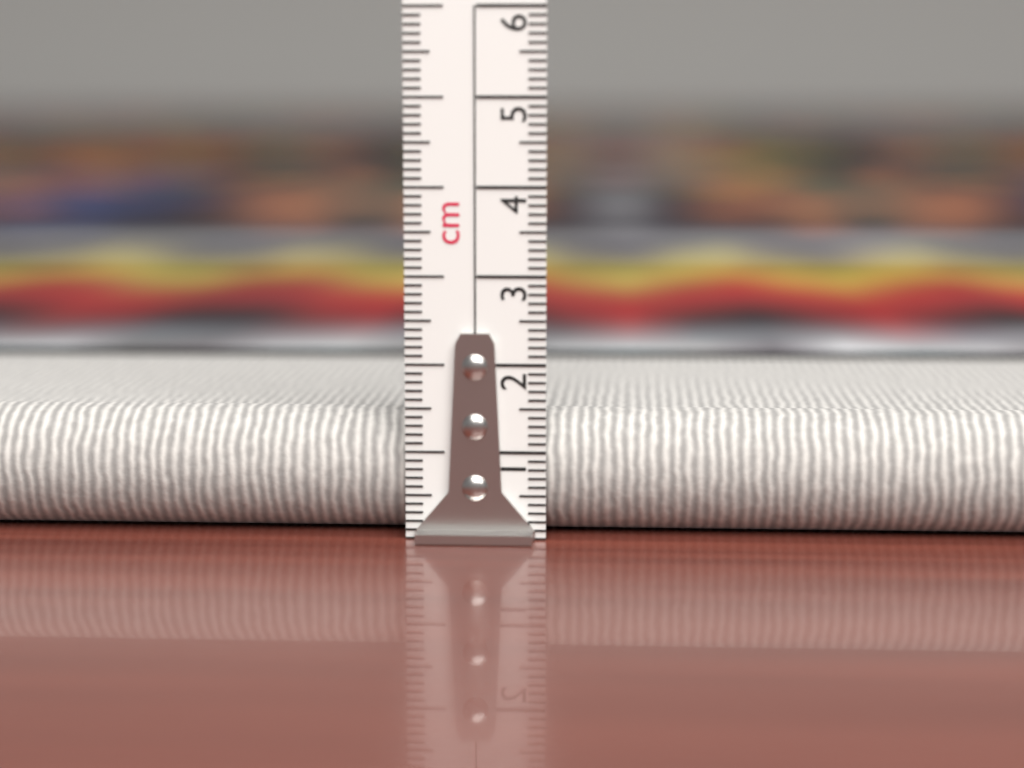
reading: 1.4 cm
